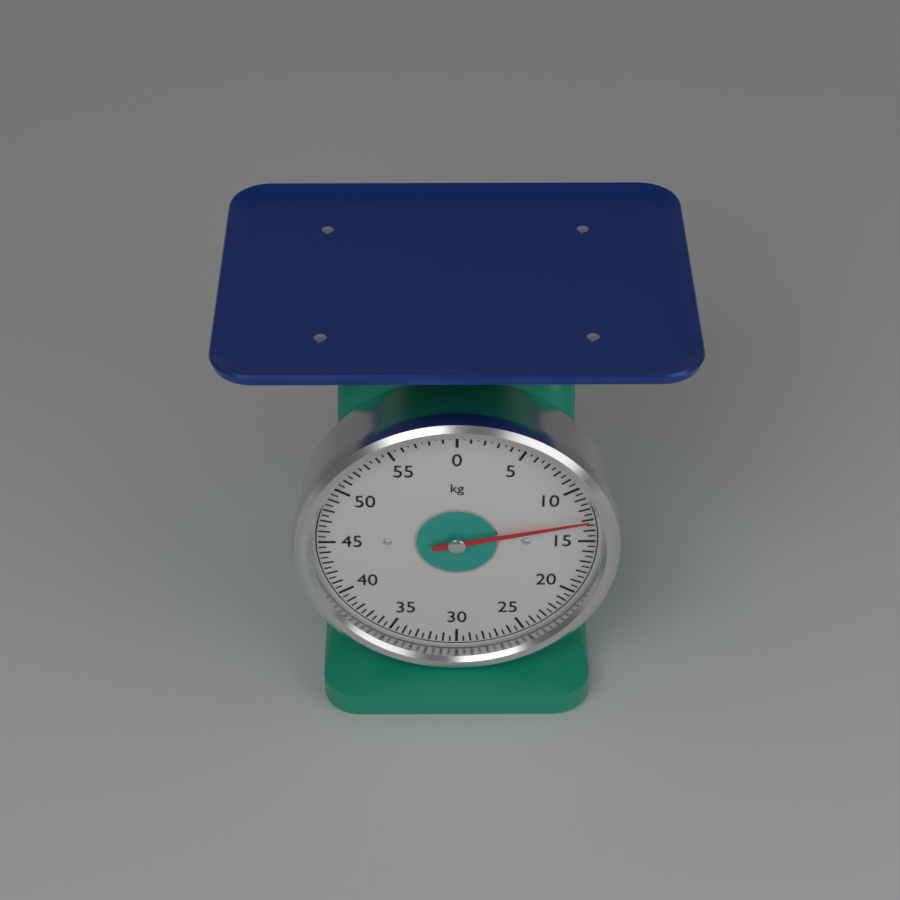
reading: 13.0 kg
